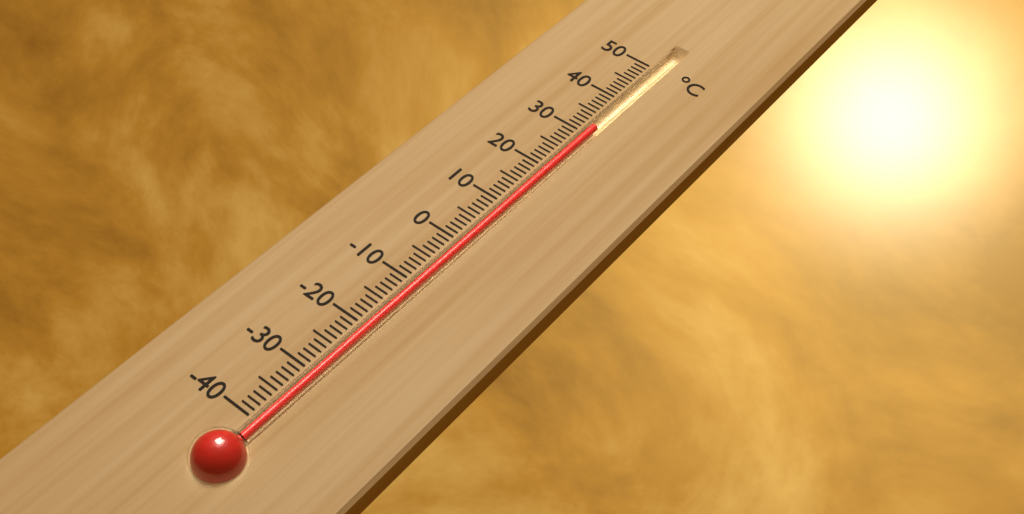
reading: 32 °C
